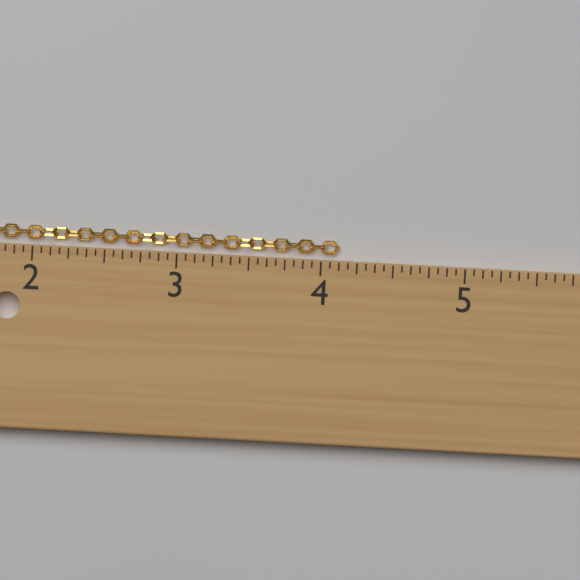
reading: 4.1250 in
